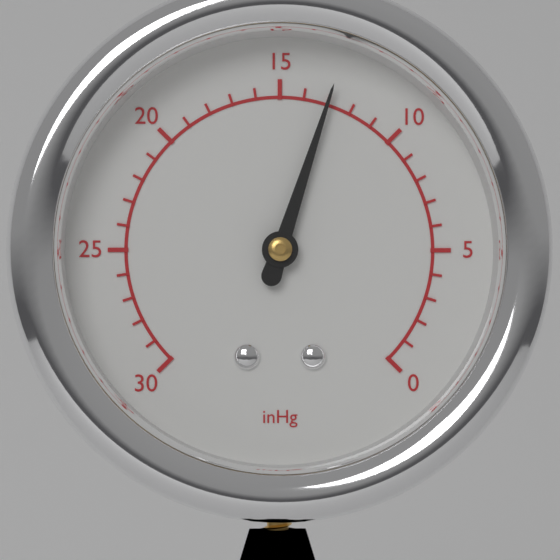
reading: 13 inHg
